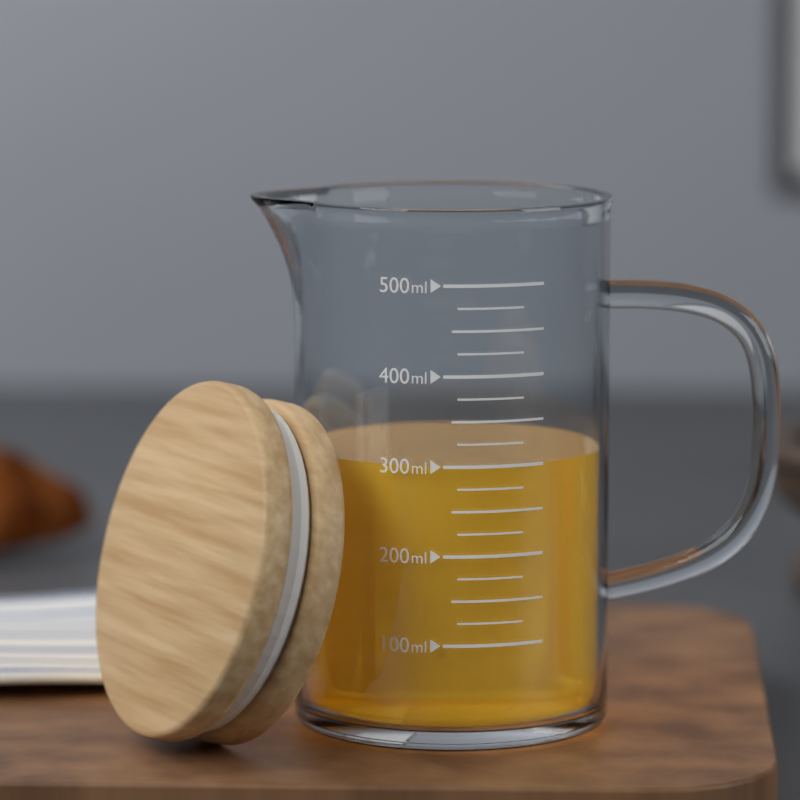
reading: 300 ml
